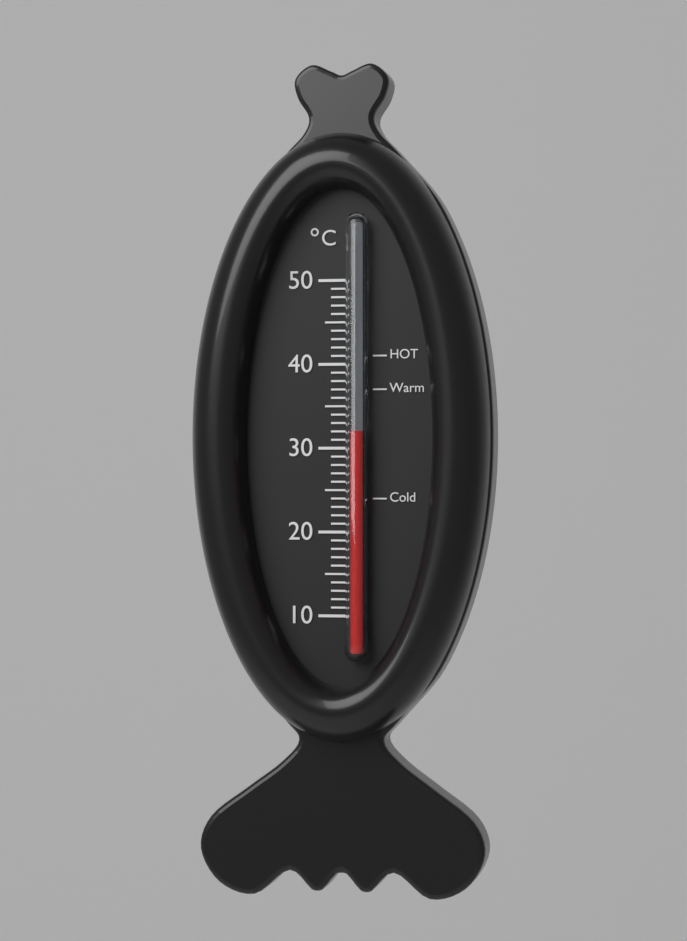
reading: 32 °C
